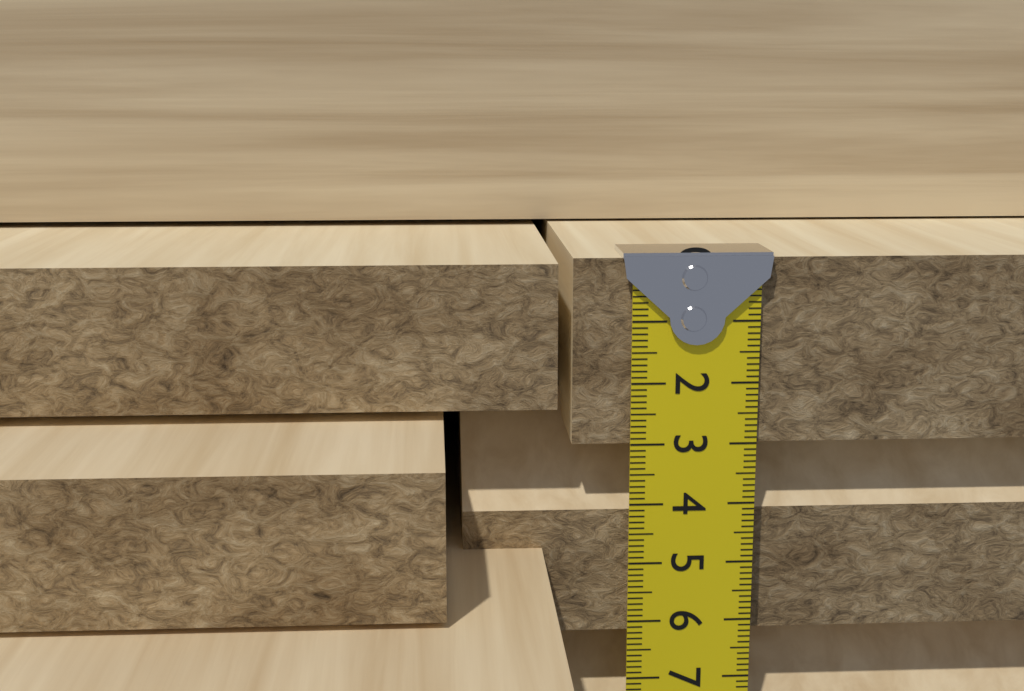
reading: 3.0 cm
